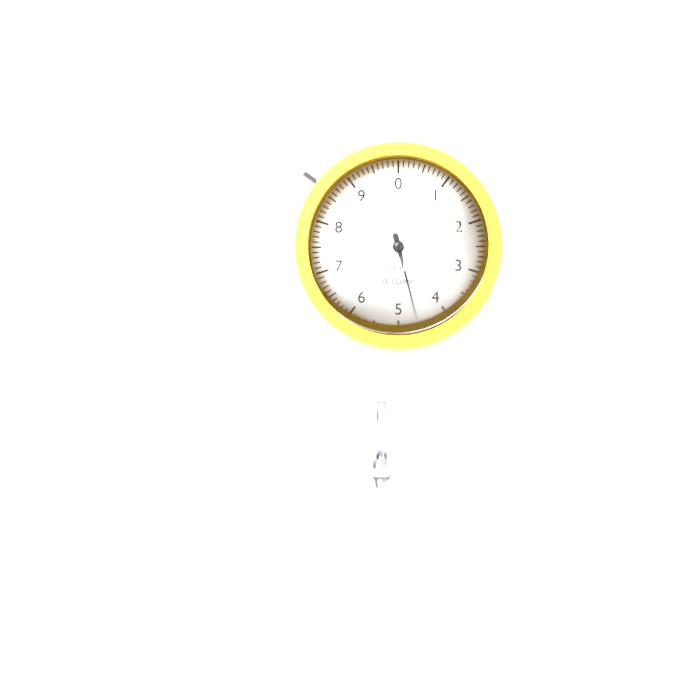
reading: 4.6 mm
